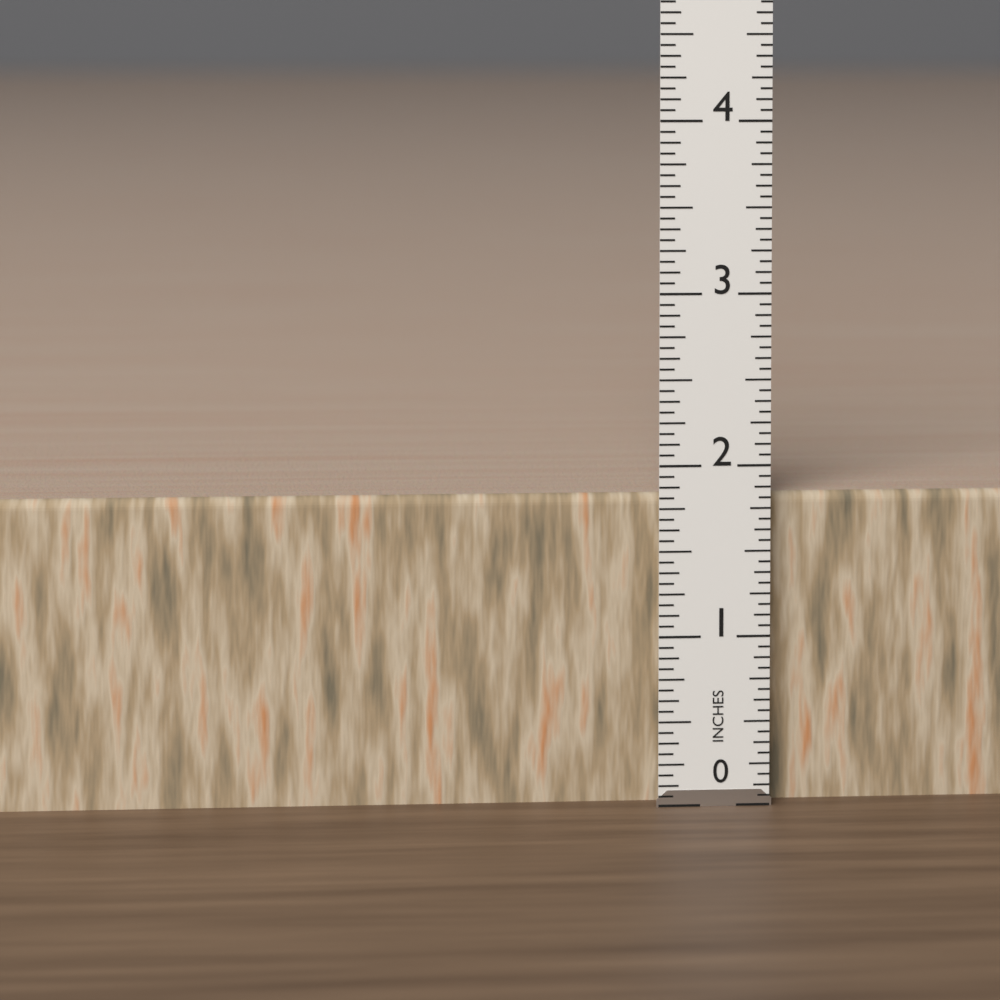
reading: 1.8125 in
